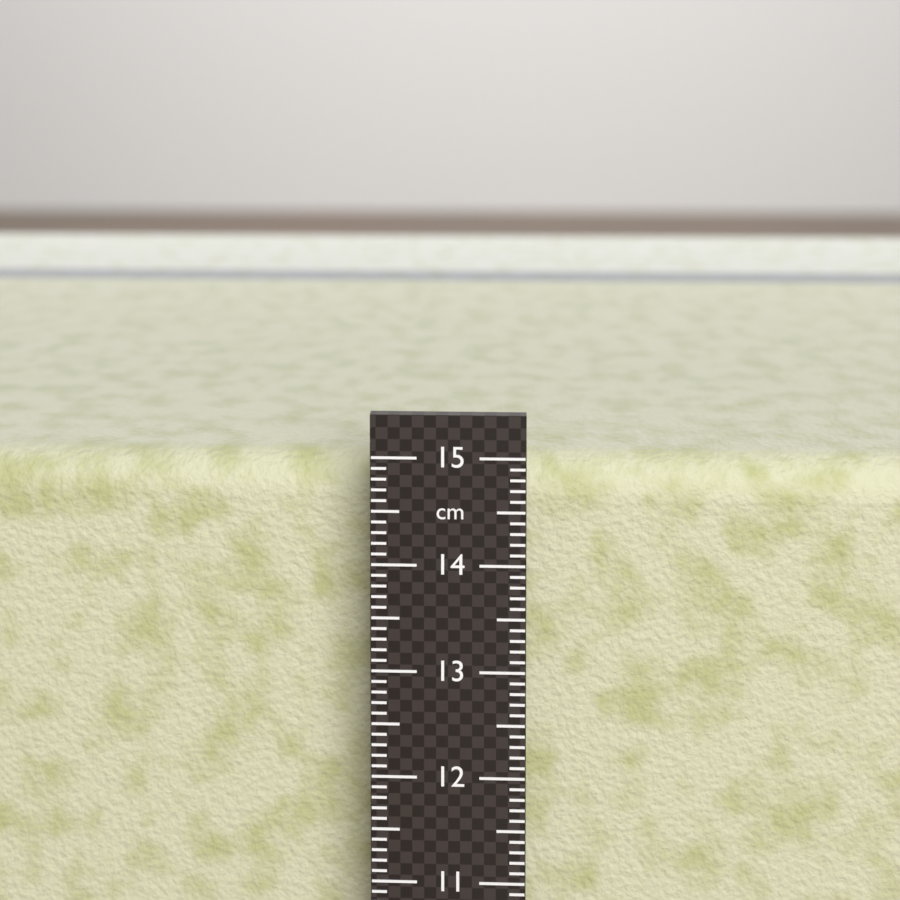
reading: 14.8 cm
